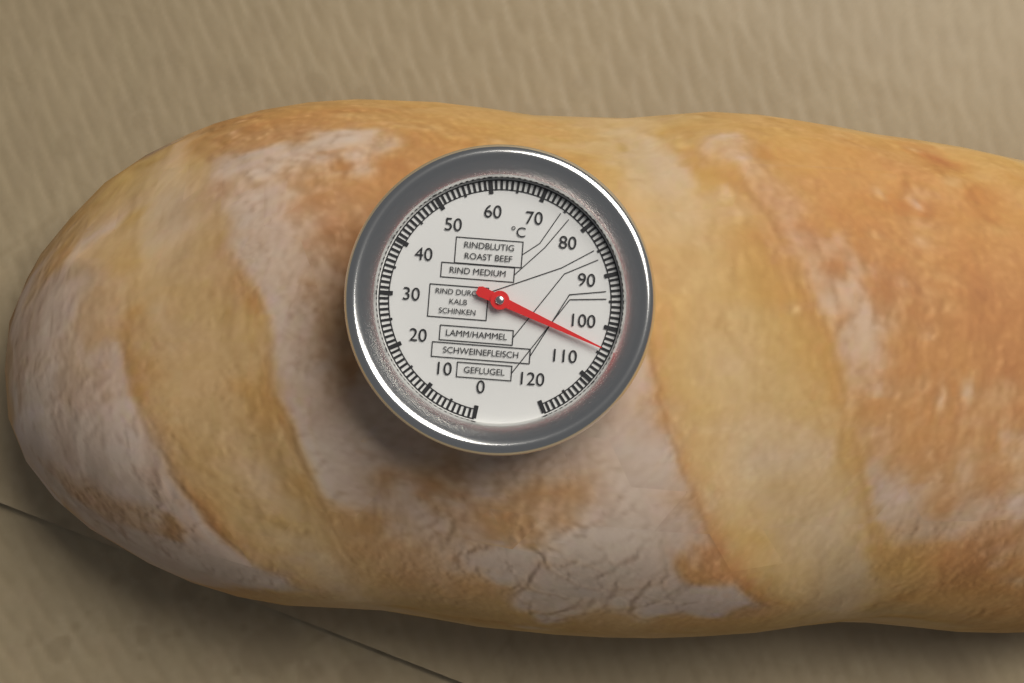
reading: 104 °C
